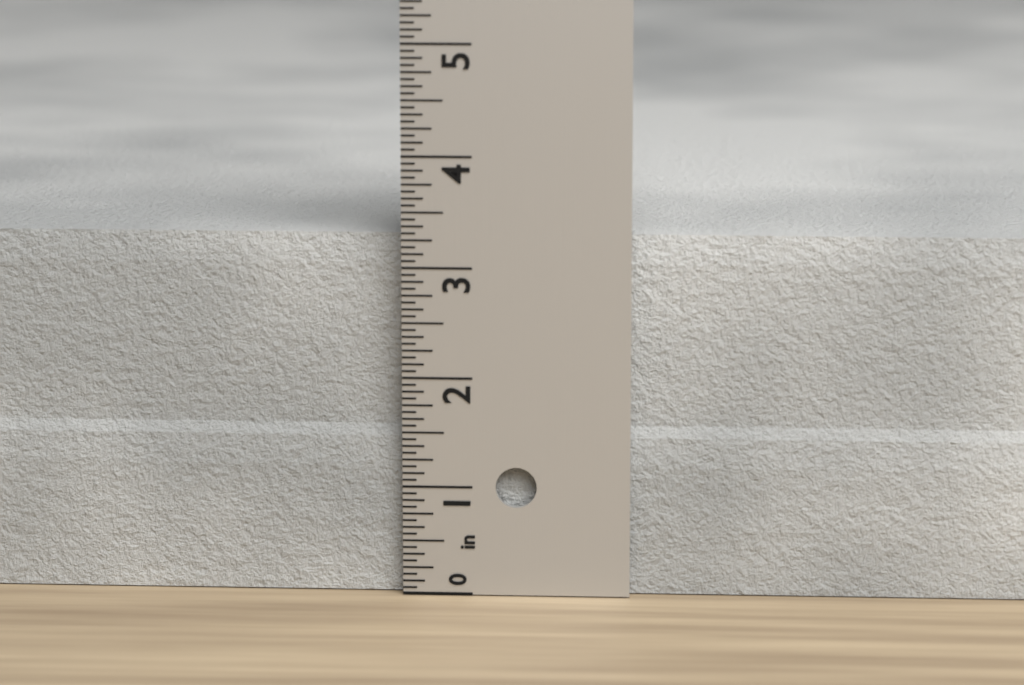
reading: 3.2500 in
